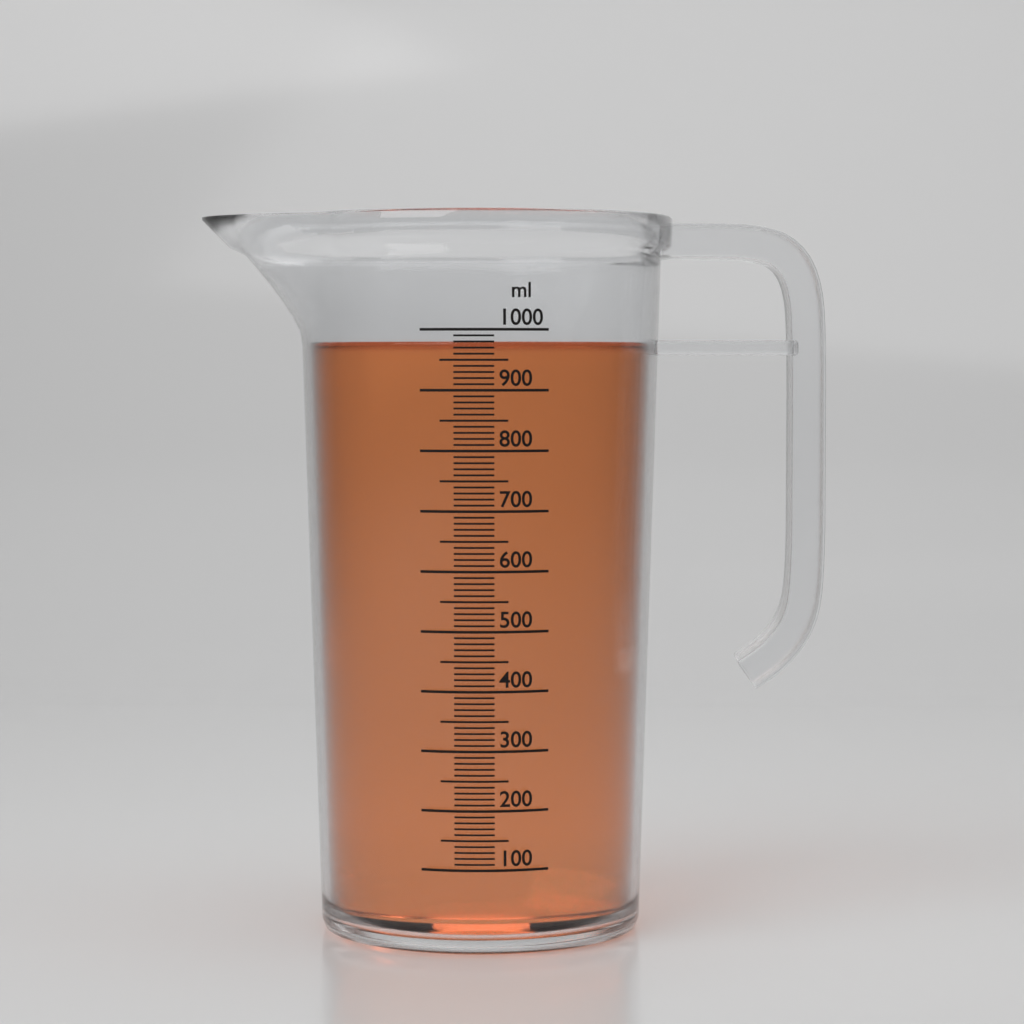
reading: 980 ml
